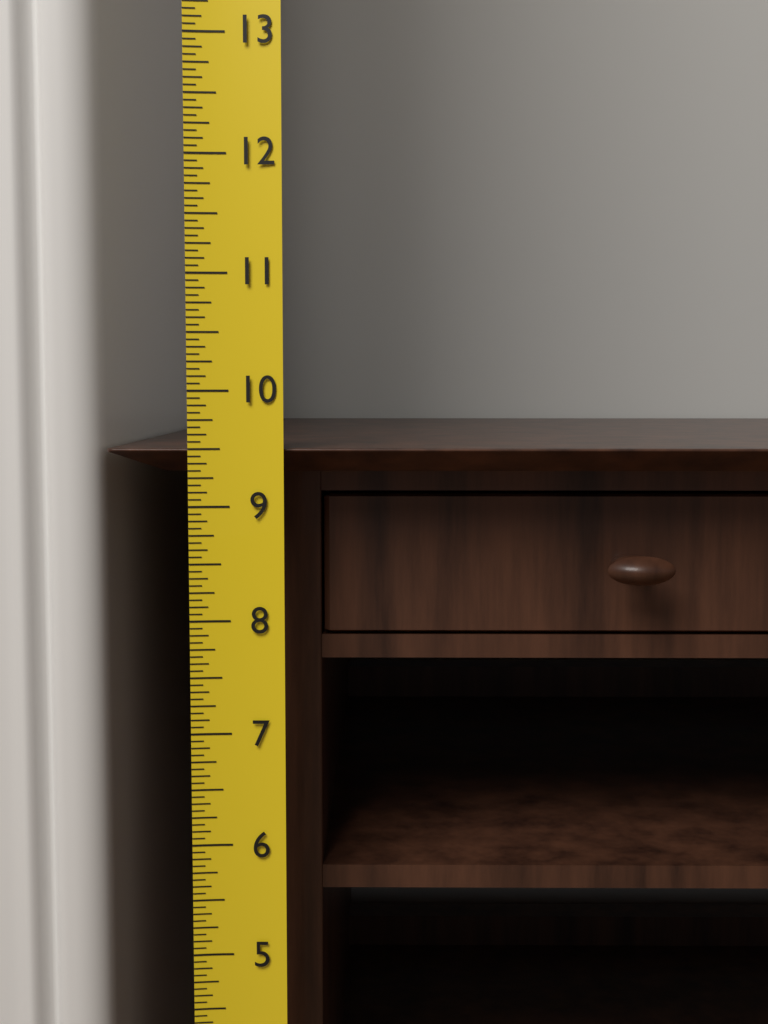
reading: 9.5000 (no unit)
